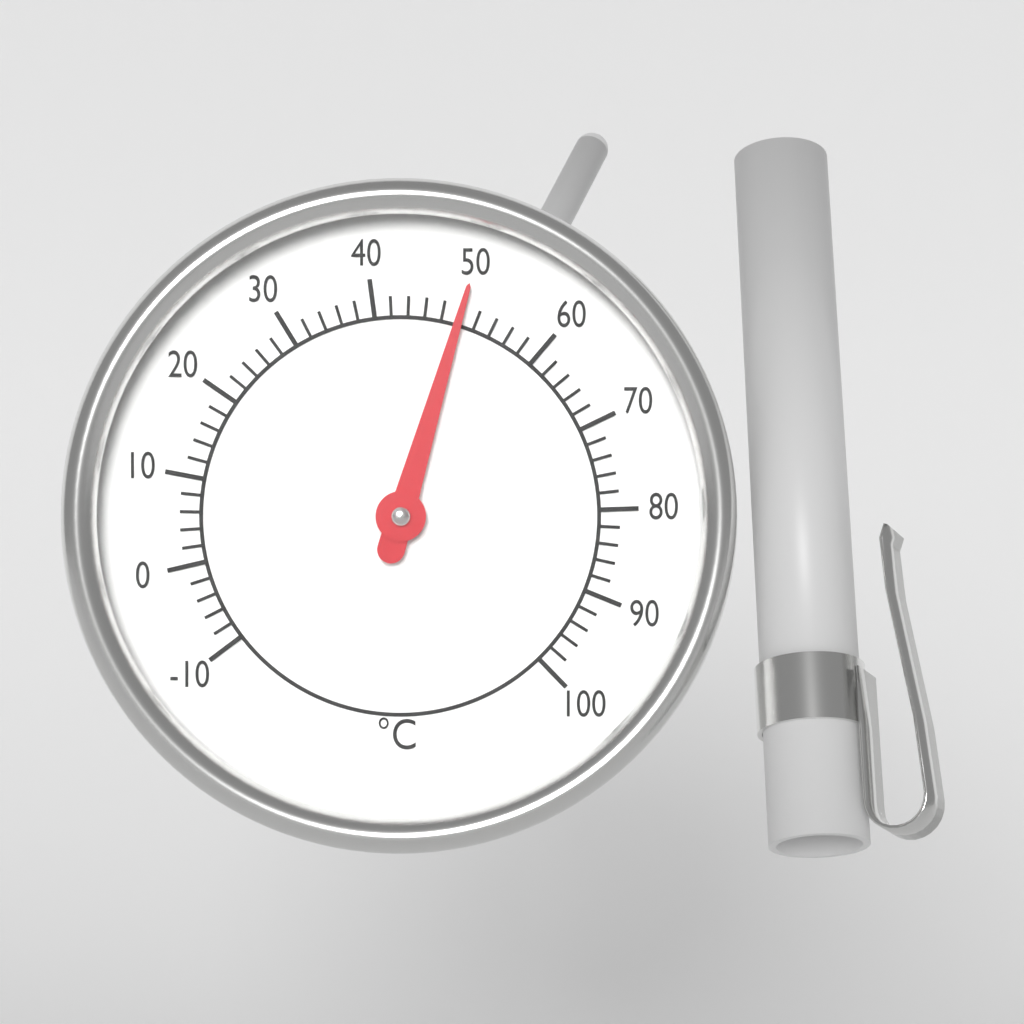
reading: 50 °C
